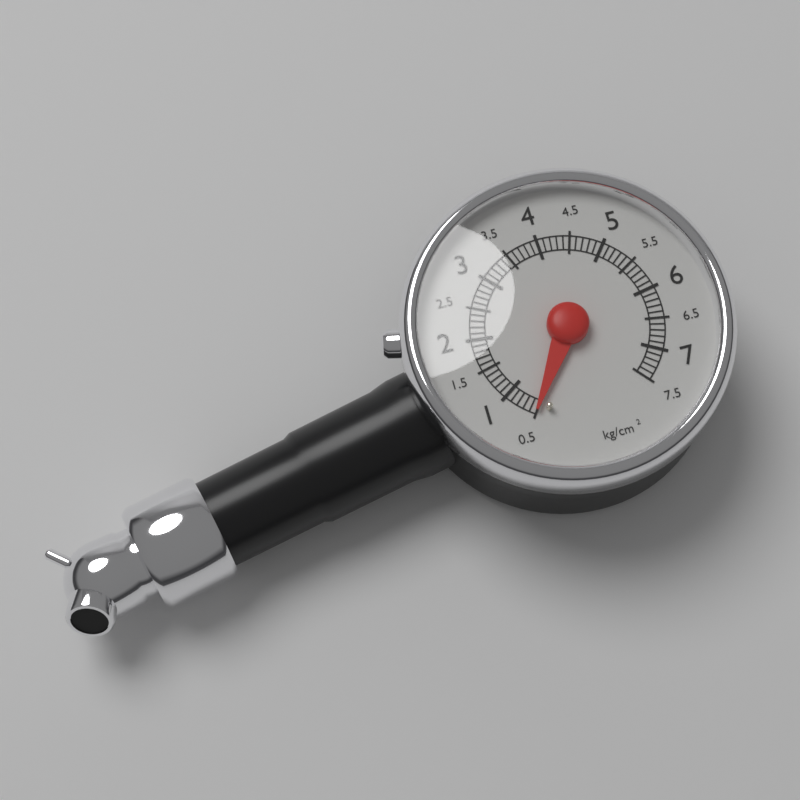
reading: 0.5 kg/cm²
